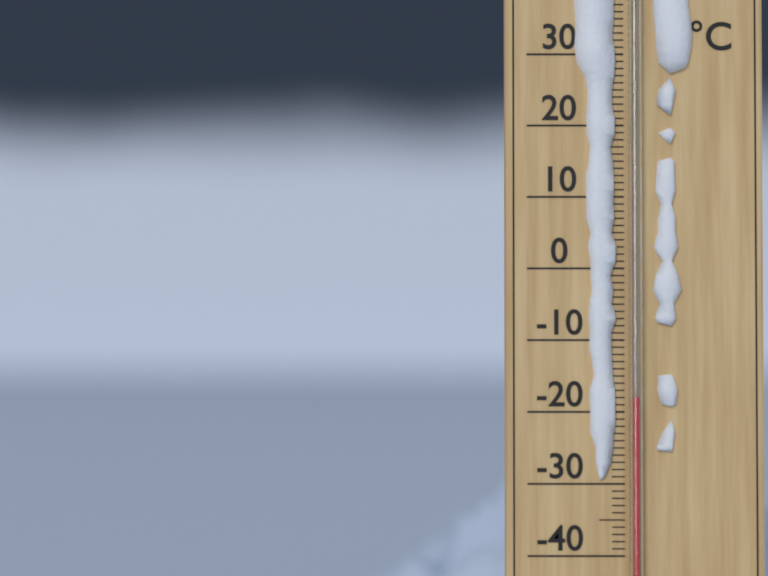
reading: -18 °C
